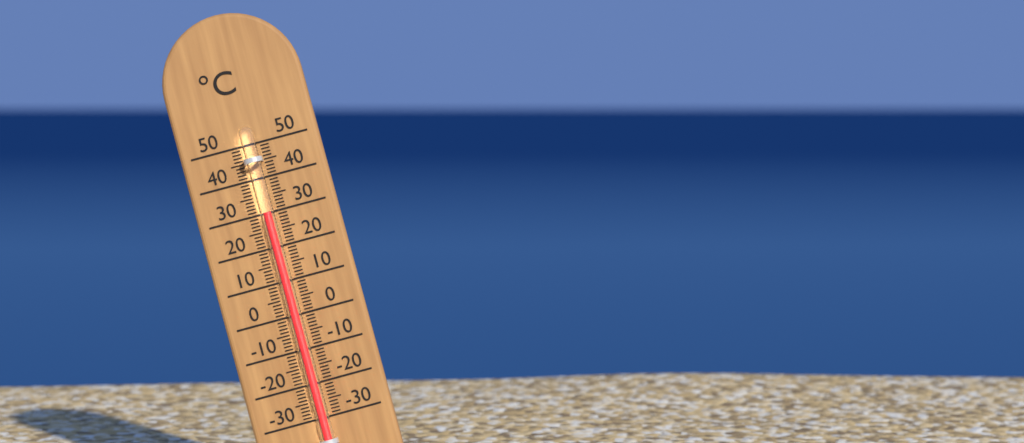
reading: 30 °C
